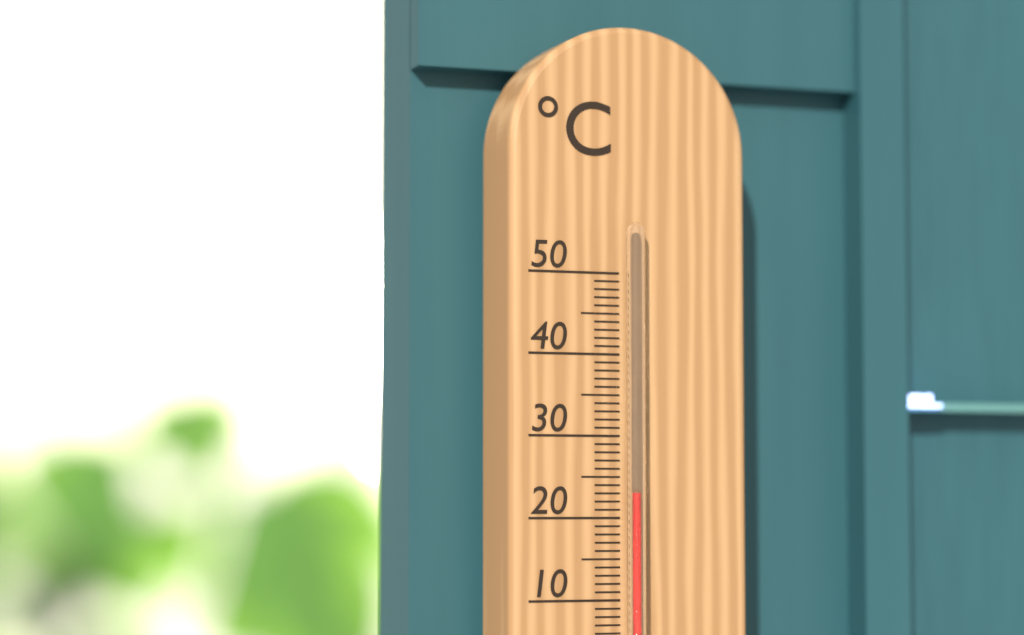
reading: 23 °C
